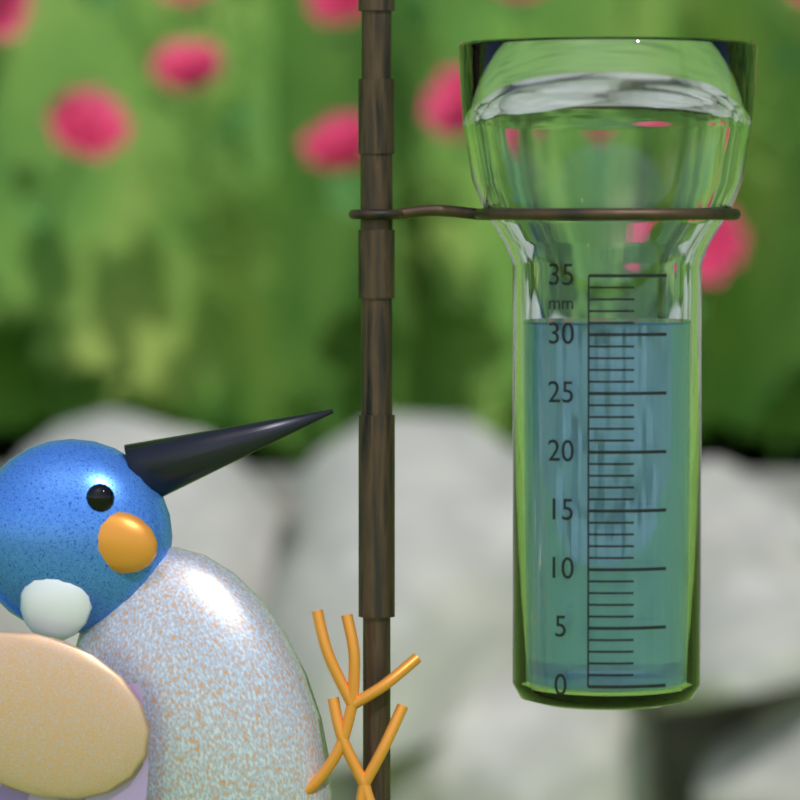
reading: 31 mm
